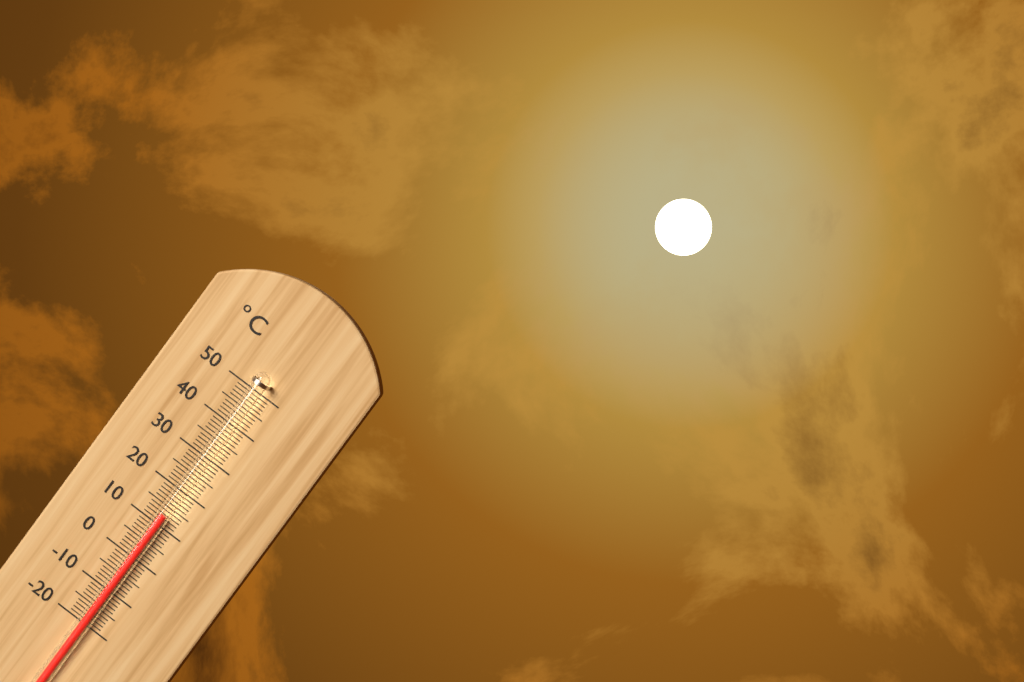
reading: 13 °C
